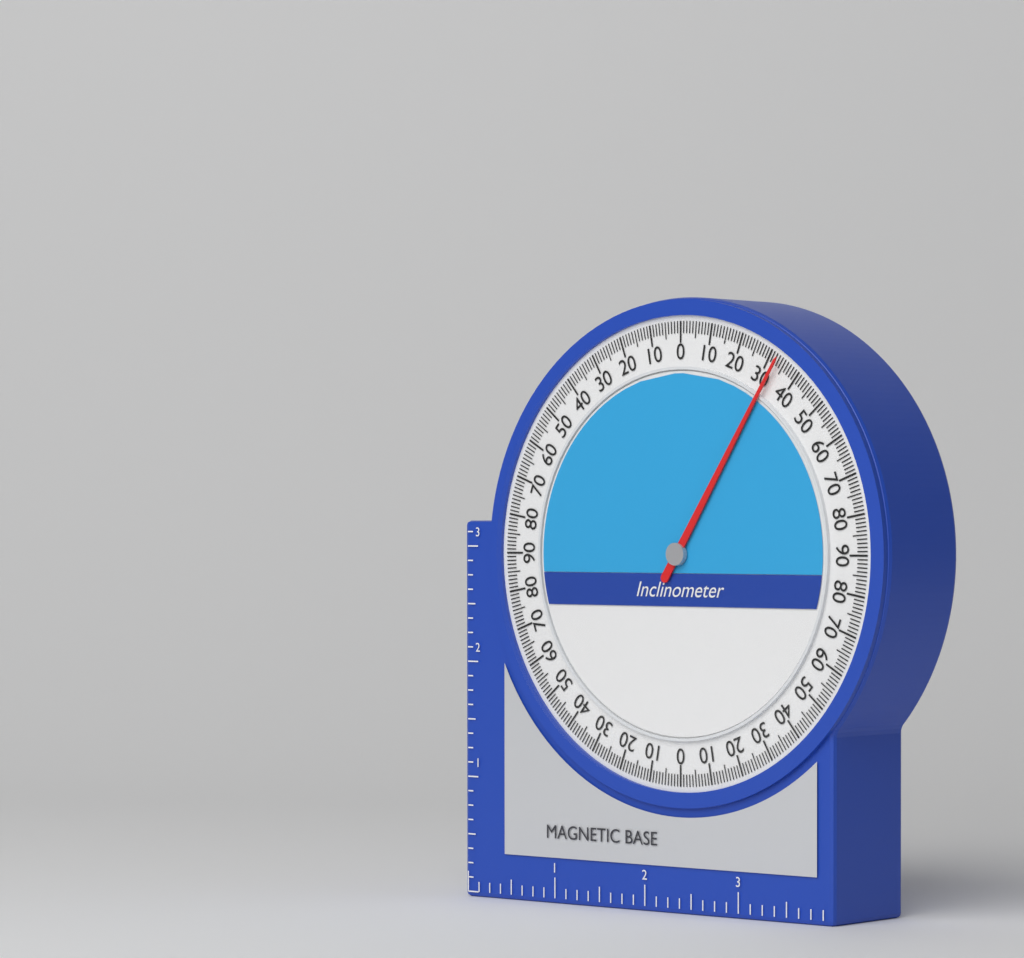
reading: 33 (no unit)
